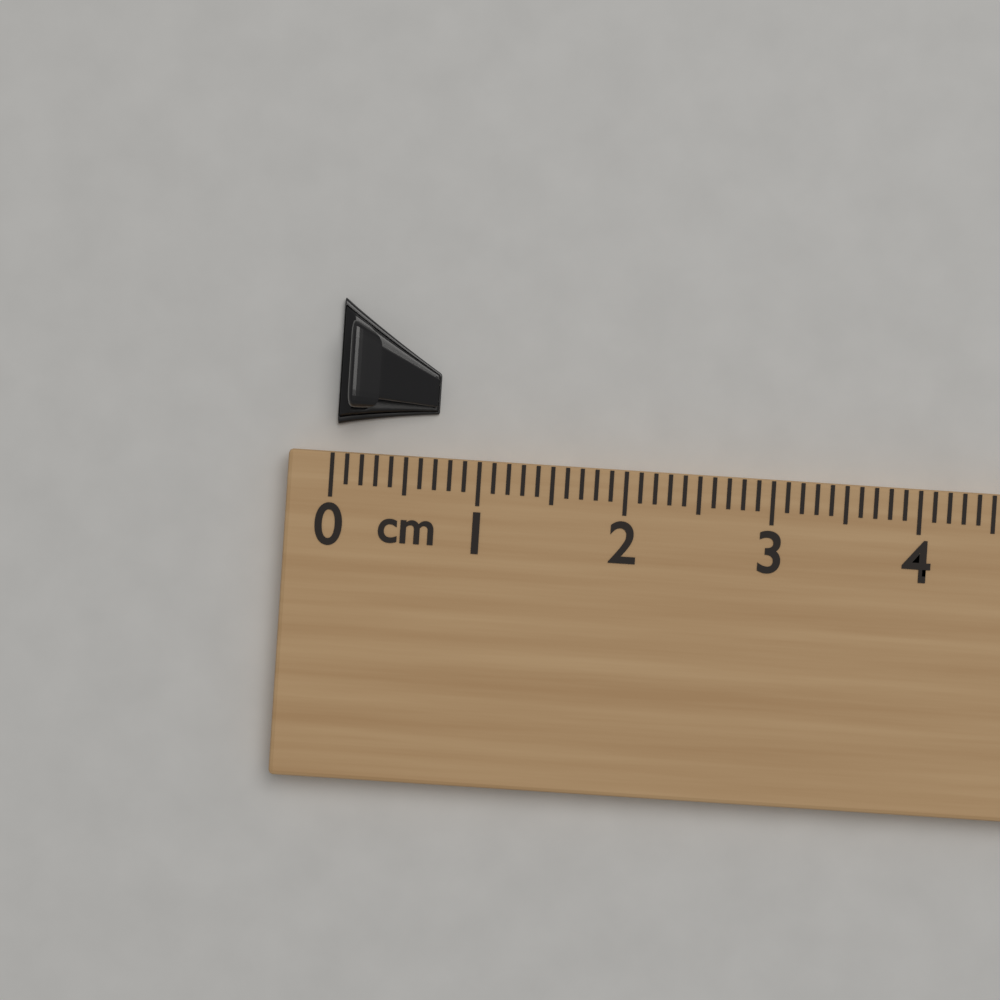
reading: 0.7 cm
